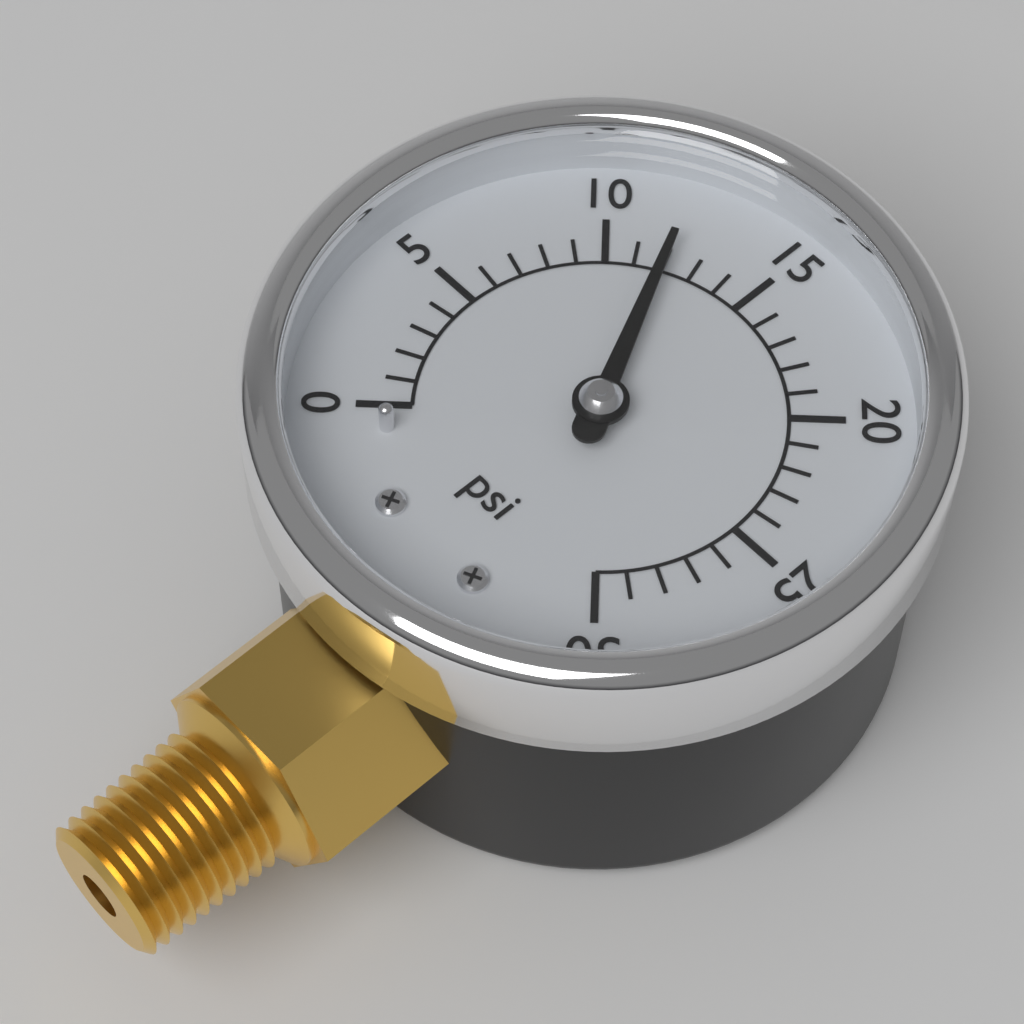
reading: 12 psi
